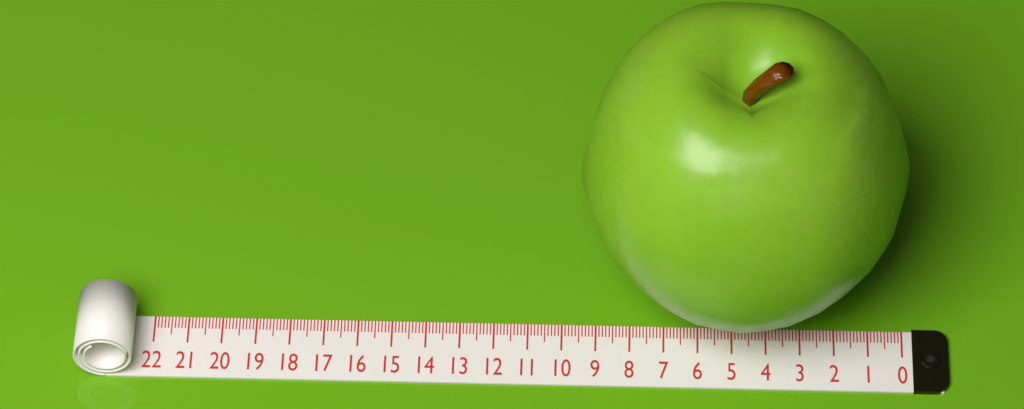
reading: 9.5 (no unit)
